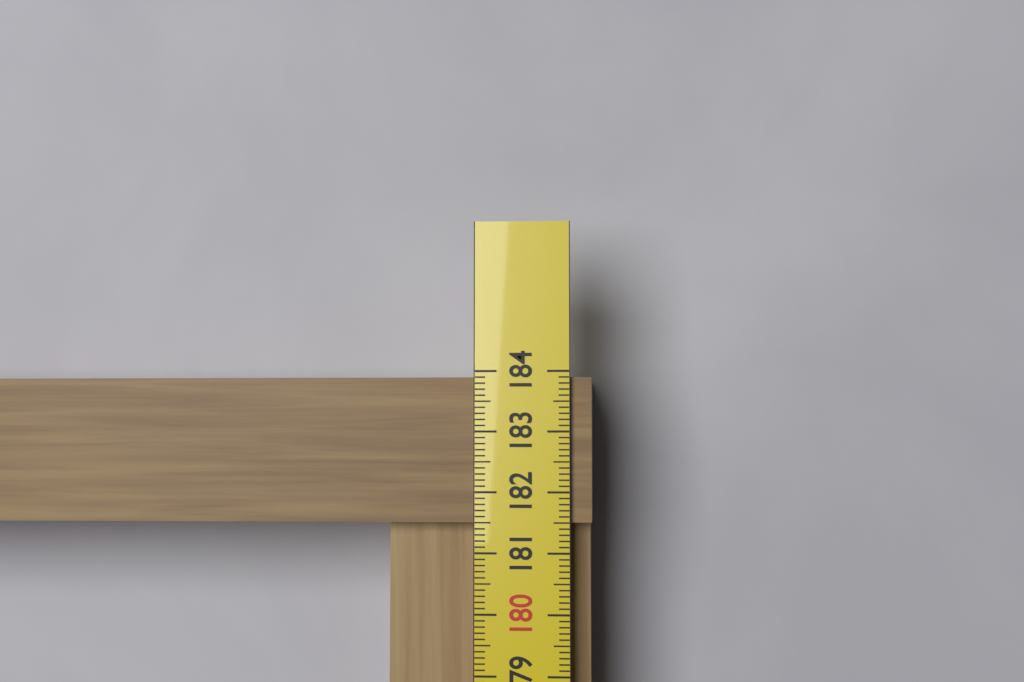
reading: 183.9 cm
